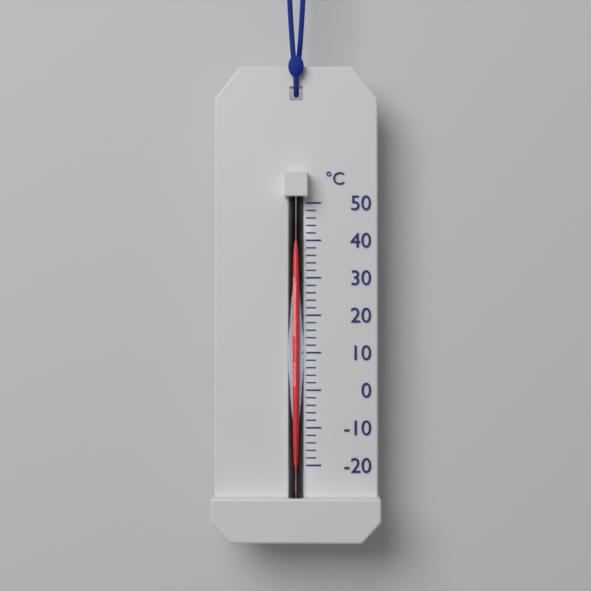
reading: 42 °C
